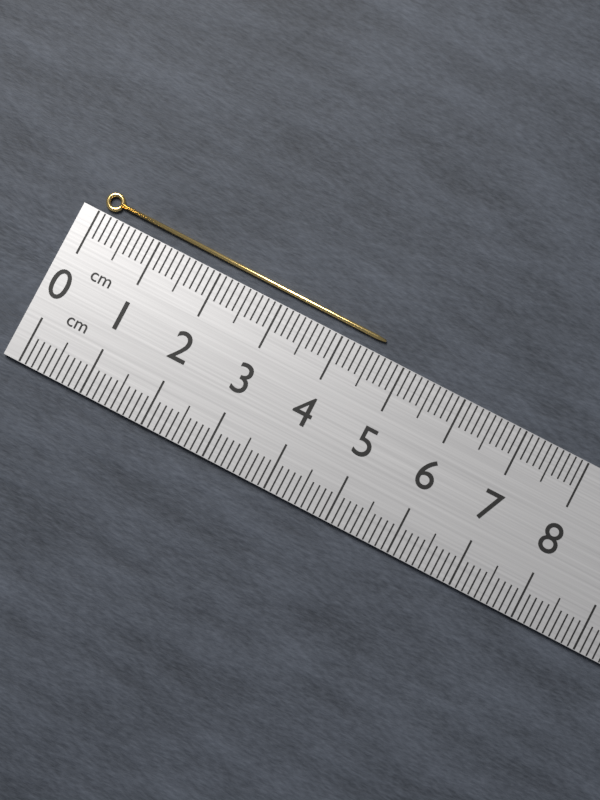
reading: 4.6 cm
